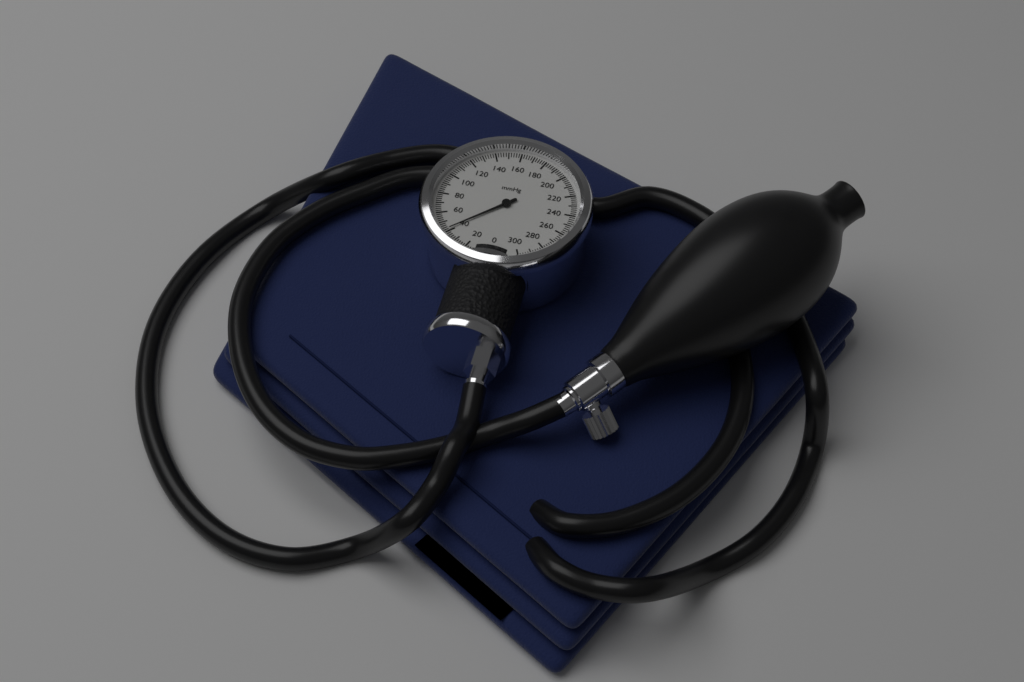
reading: 42 mmHg
